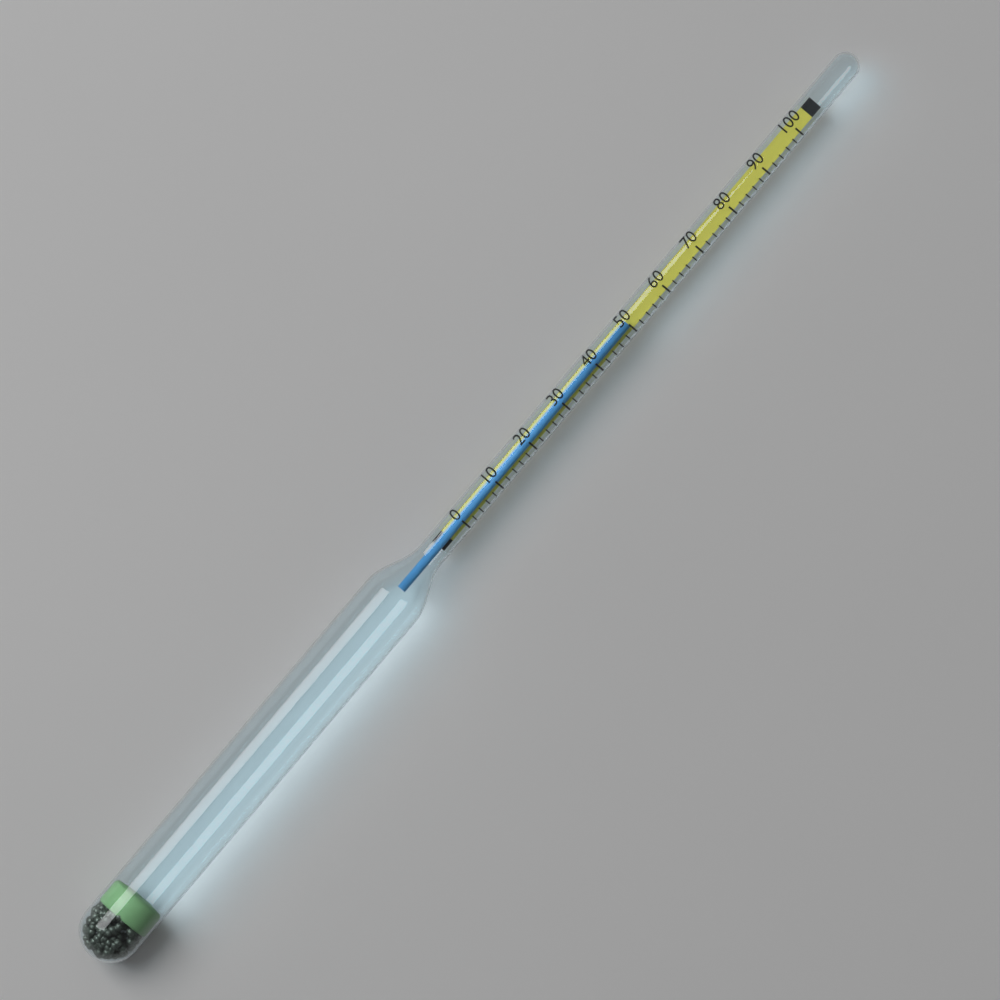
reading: 50 (no unit)
